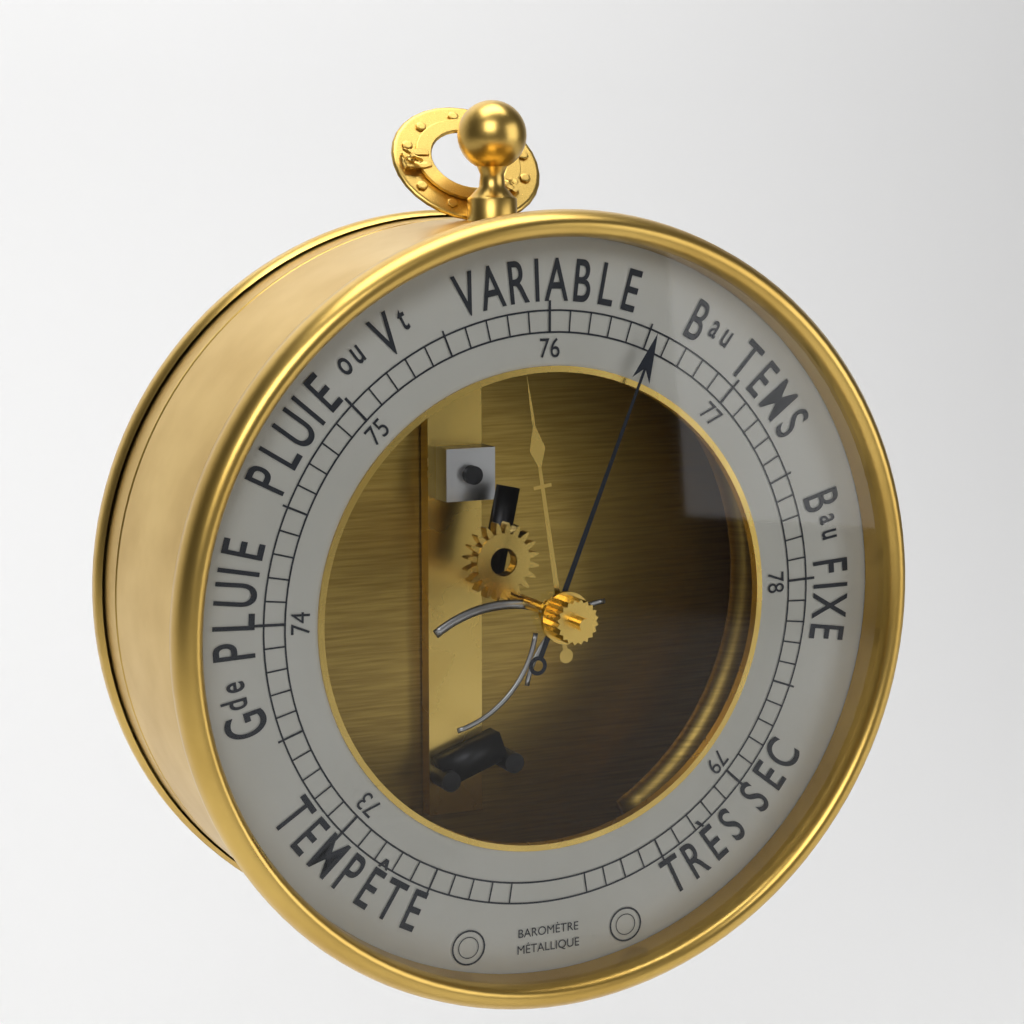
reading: 76.5 (no unit)
